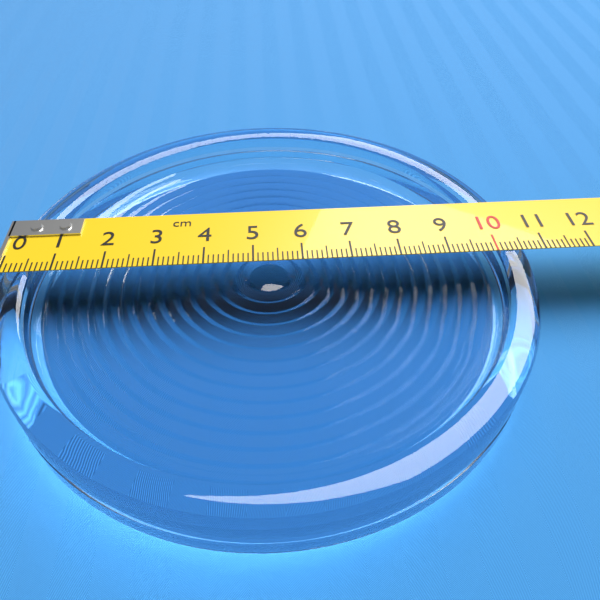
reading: 10.6 cm
